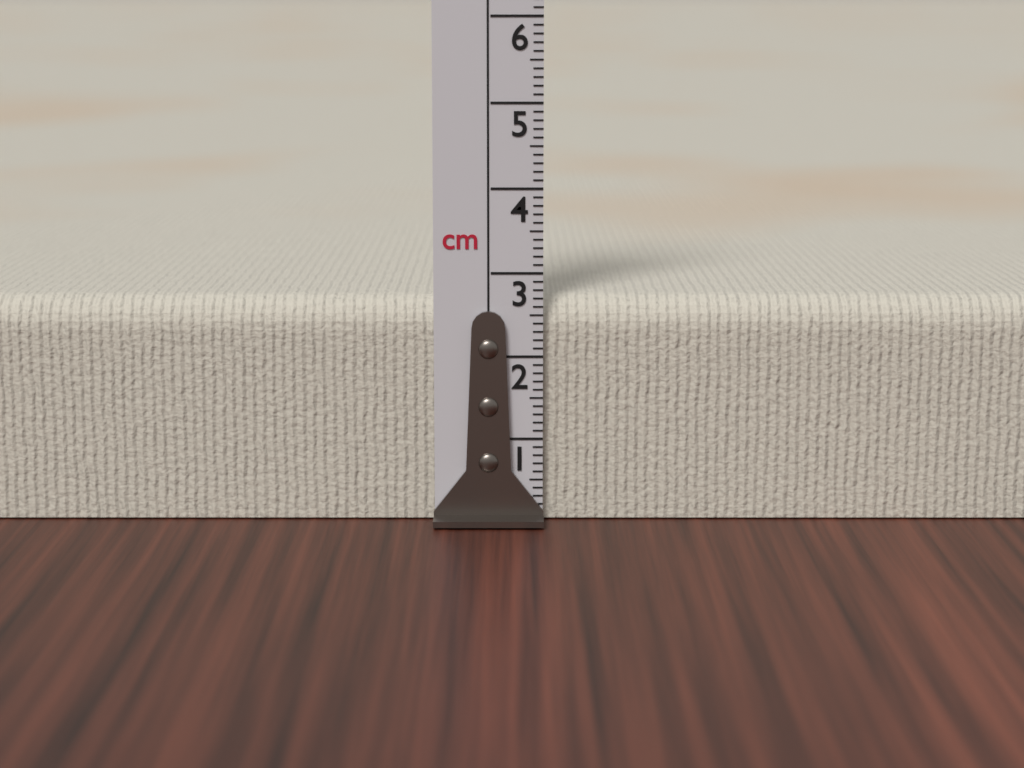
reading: 2.7 cm
